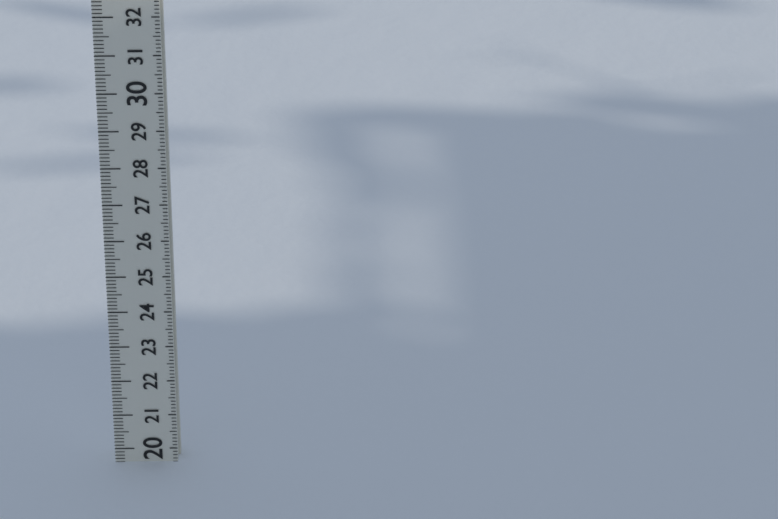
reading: 19.6 (no unit)
